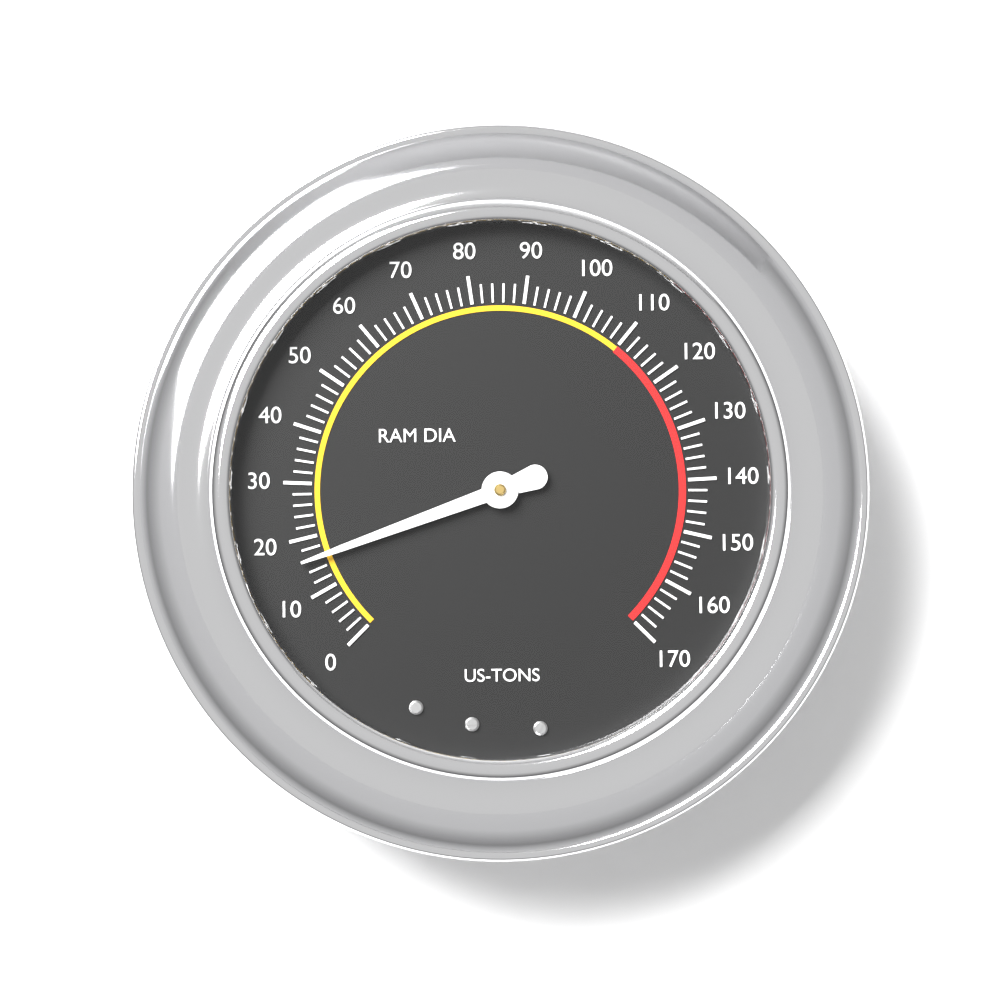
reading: 16 US-TONS
